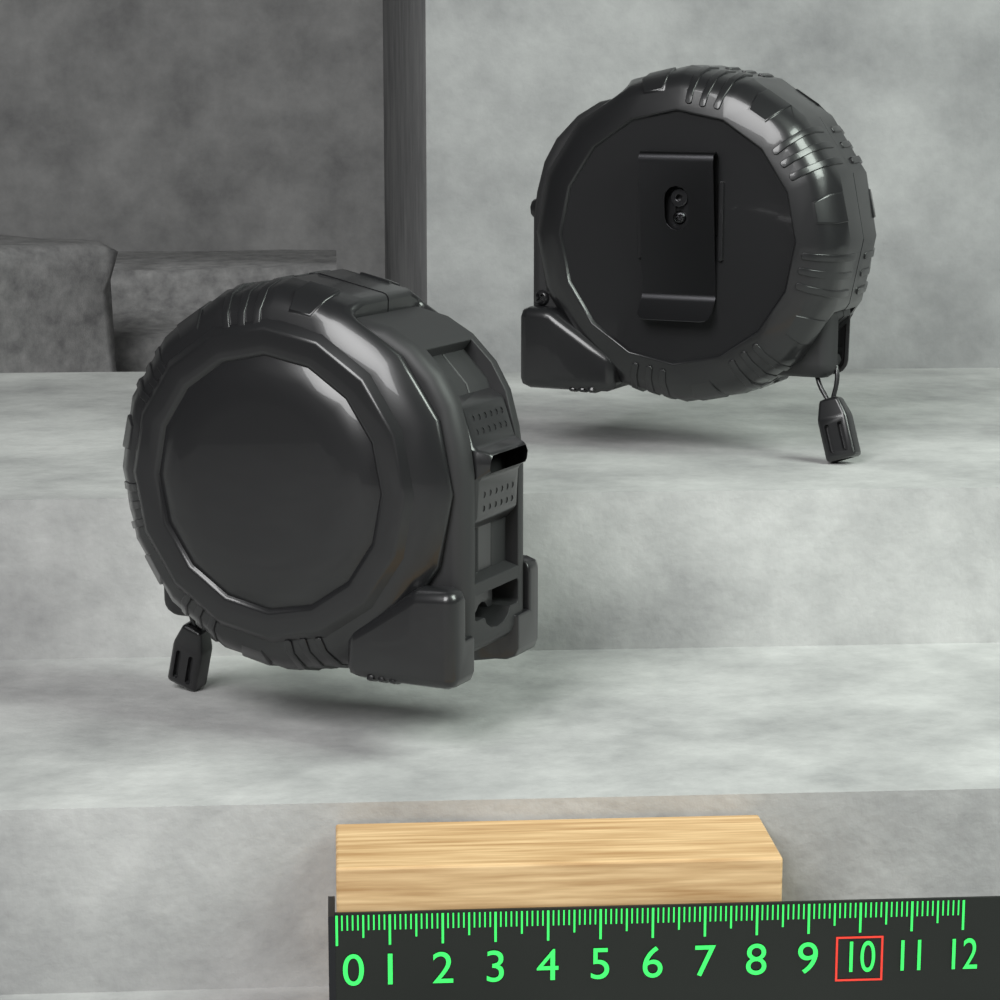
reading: 8.5 (no unit)
